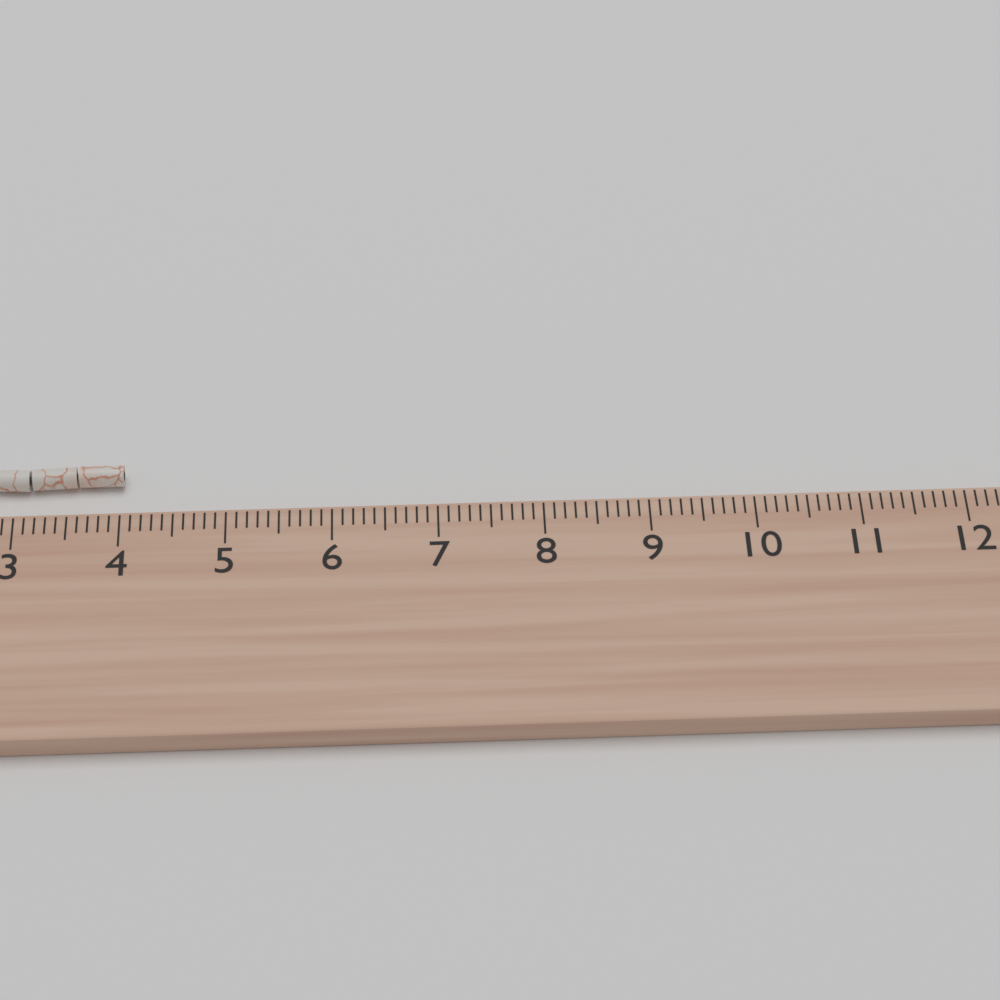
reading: 4.0 cm
